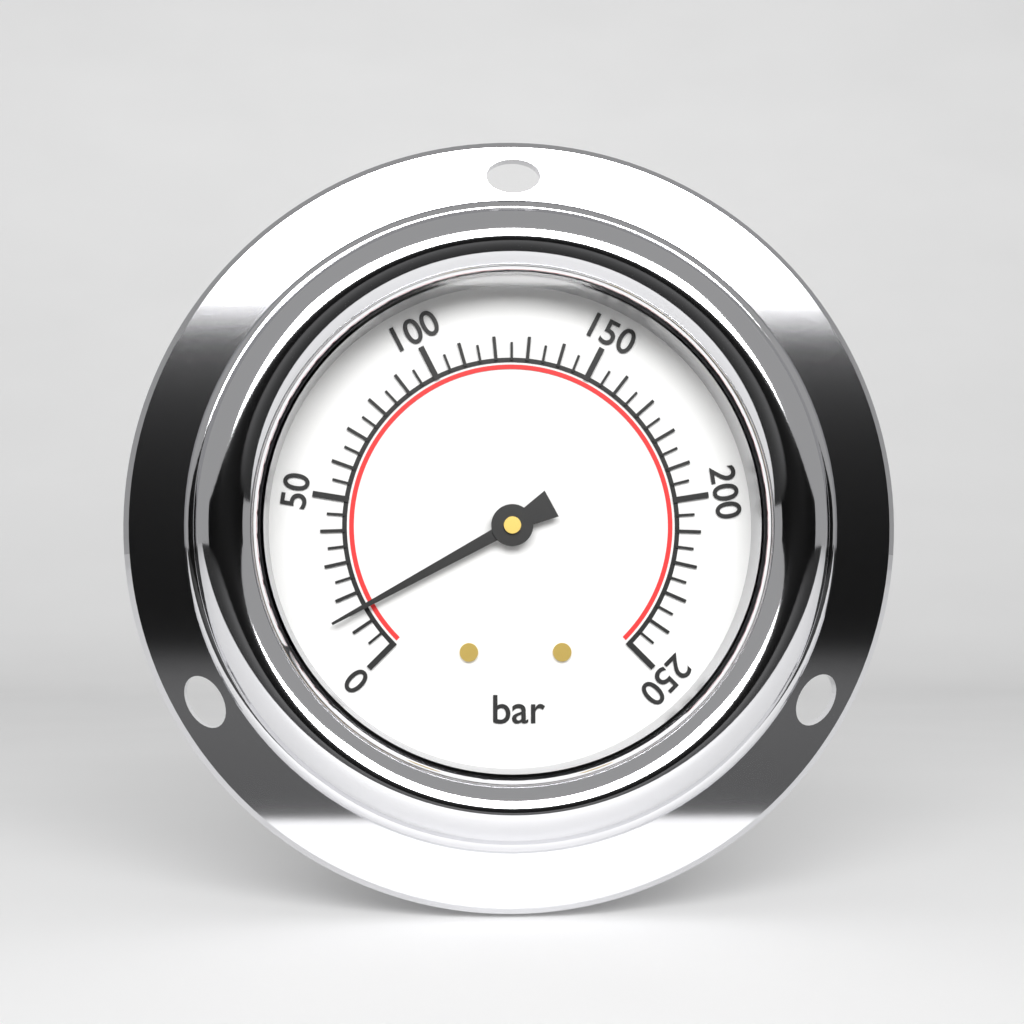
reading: 15 bar
